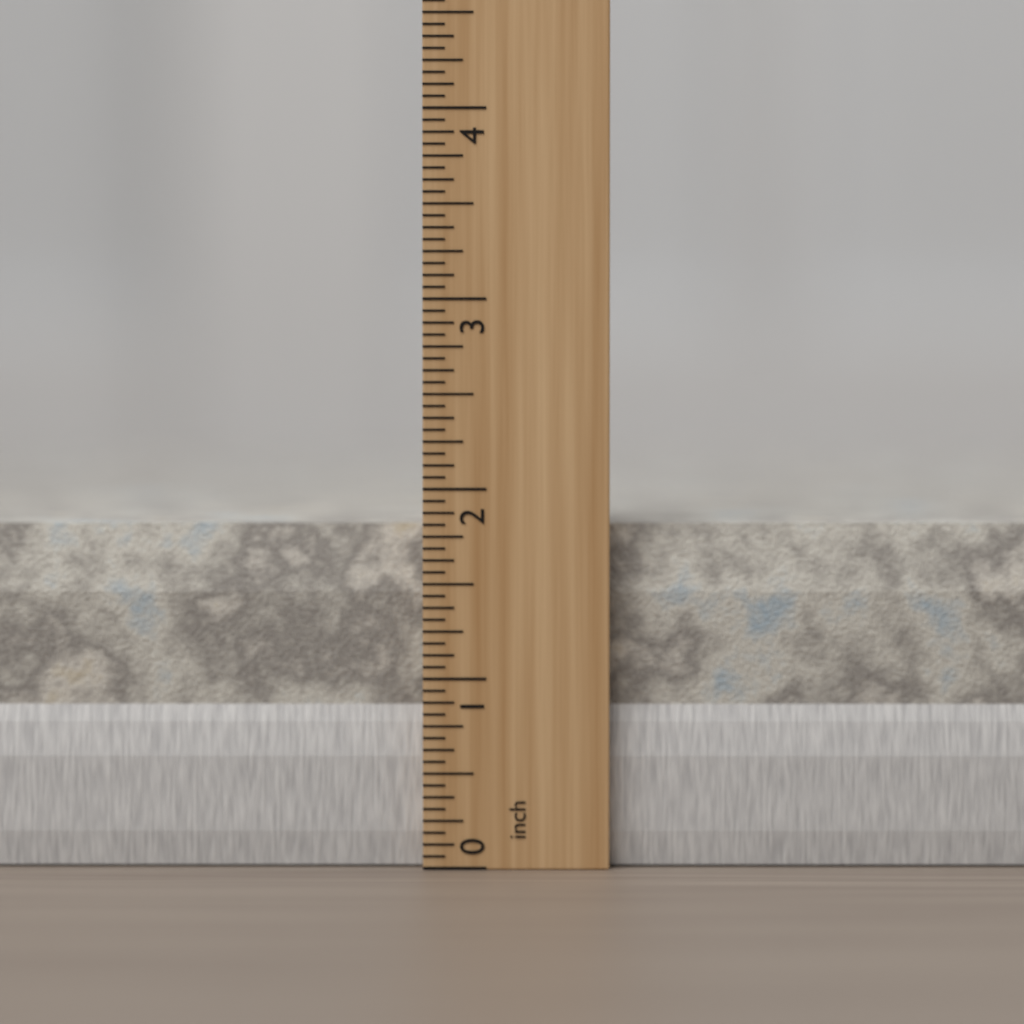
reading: 1.8125 inch
